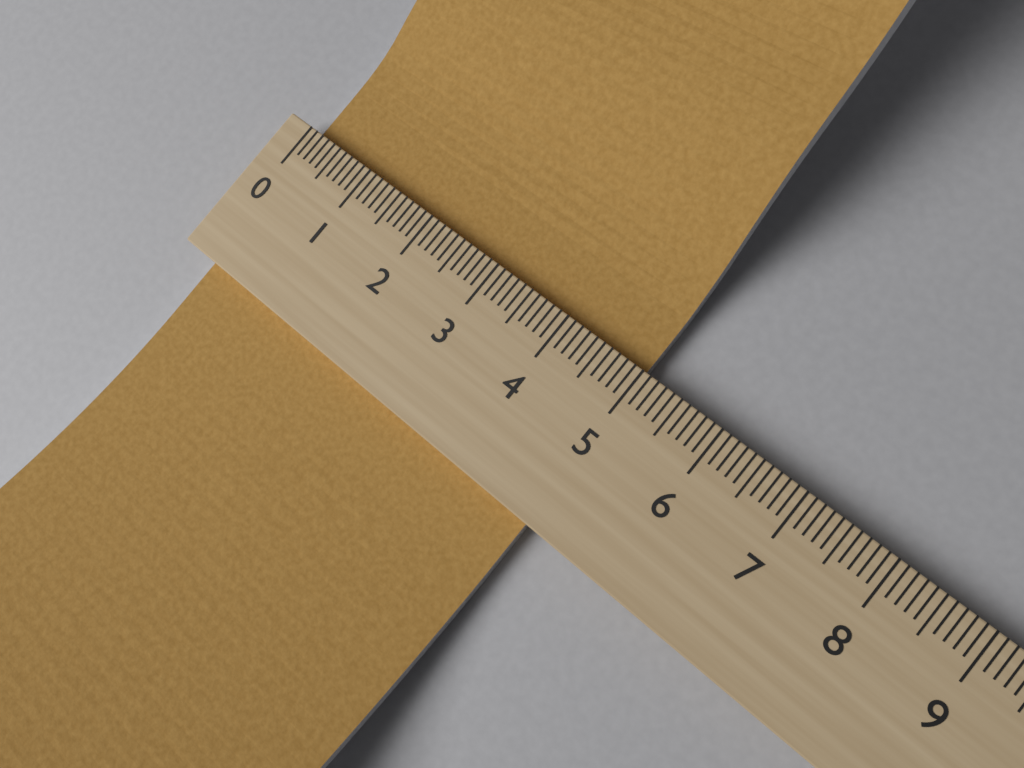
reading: 5.0 (no unit)
